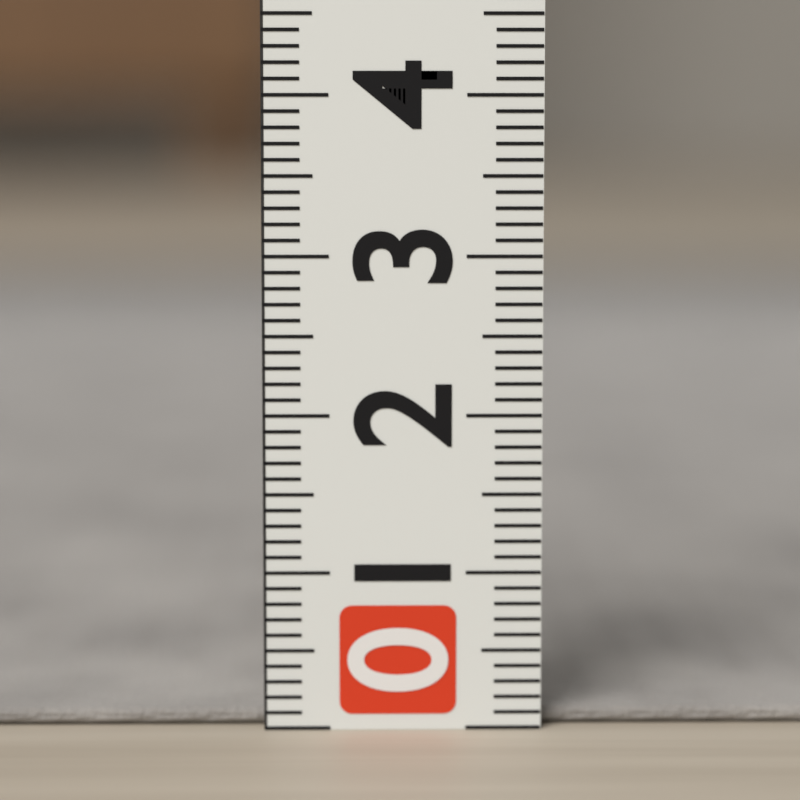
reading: 0.1 (no unit)
